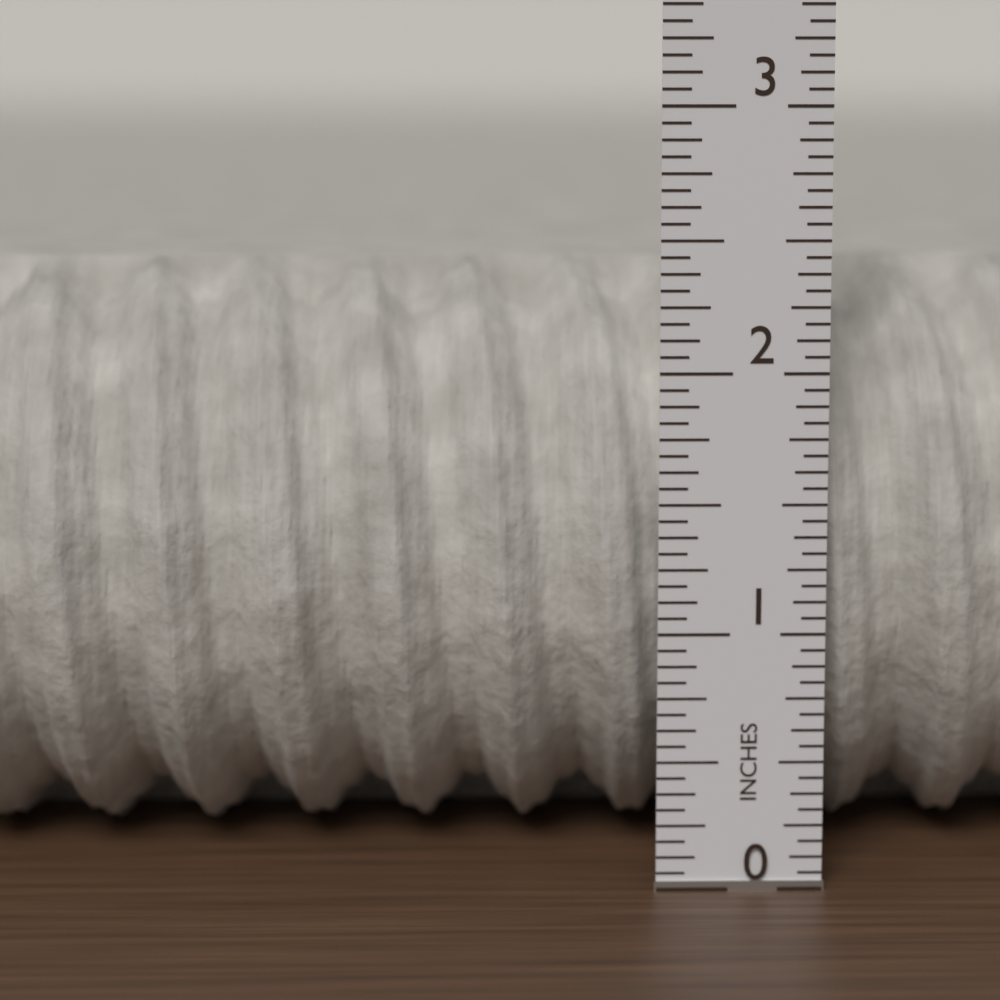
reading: 2.3750 in
